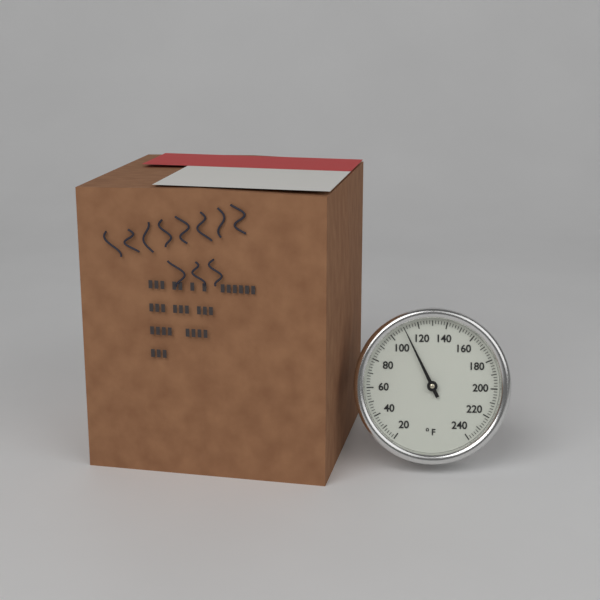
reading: 110 °F
